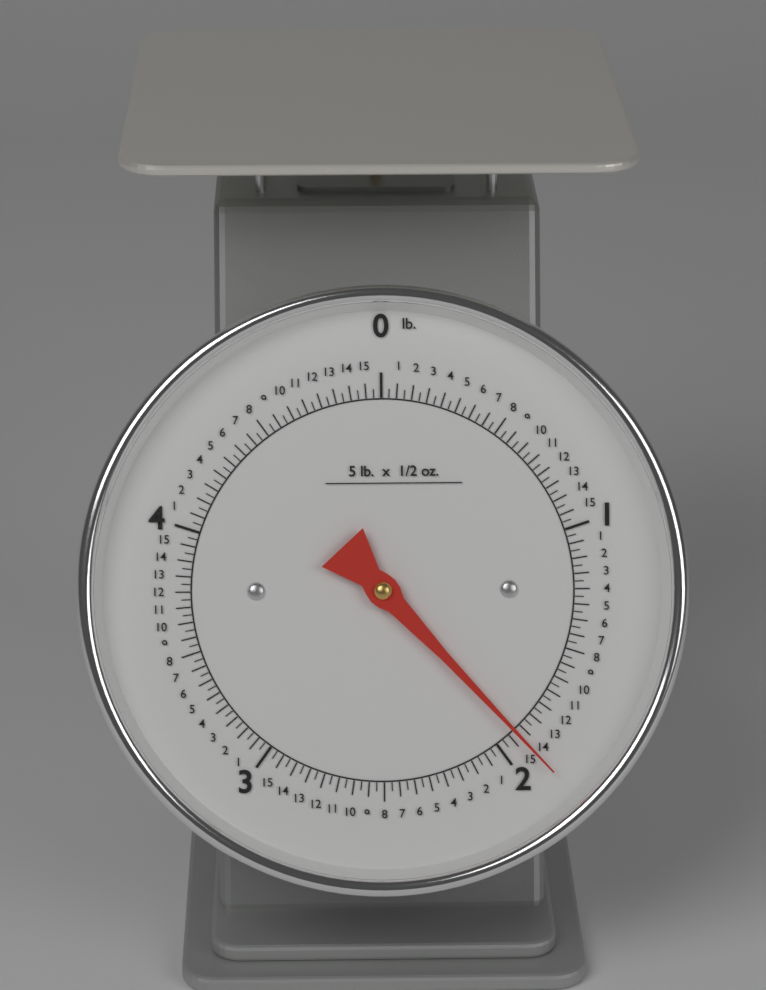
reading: 1.90625 lb
